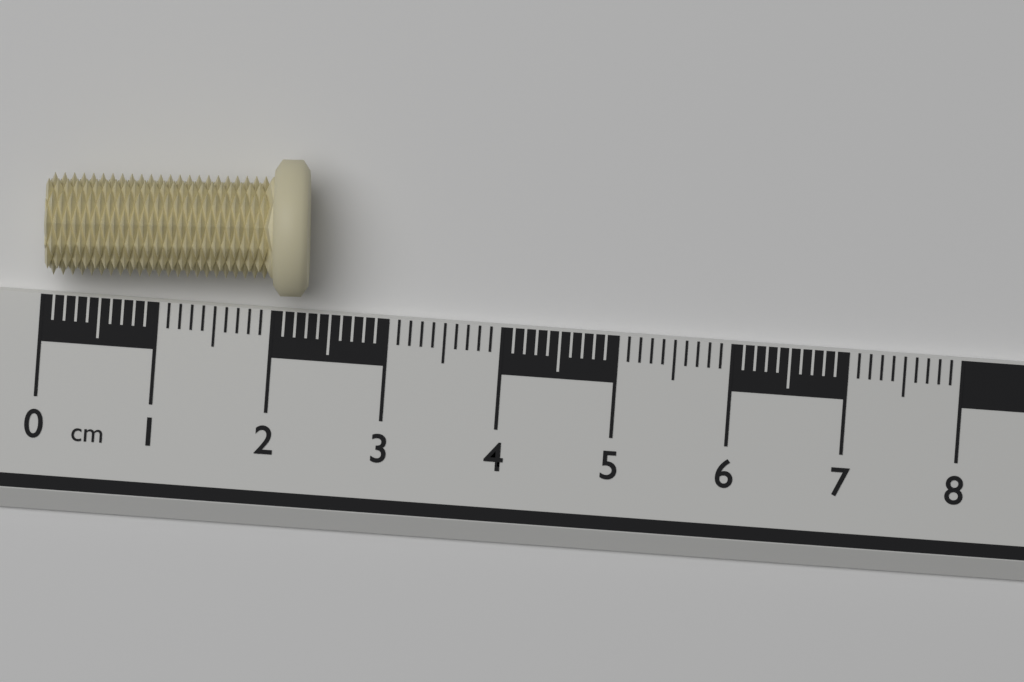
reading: 2.3 cm
